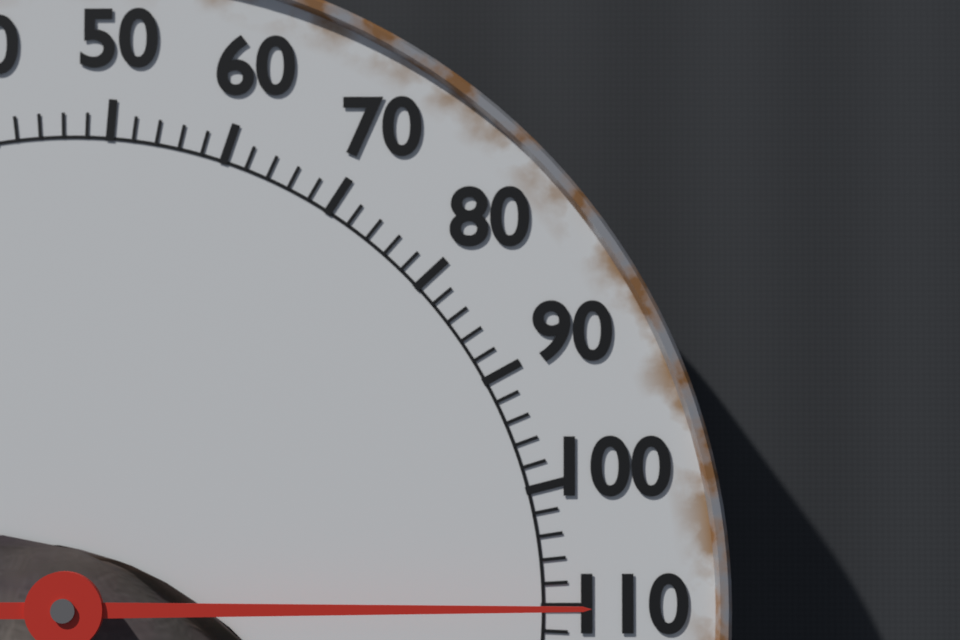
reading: 110 °F
